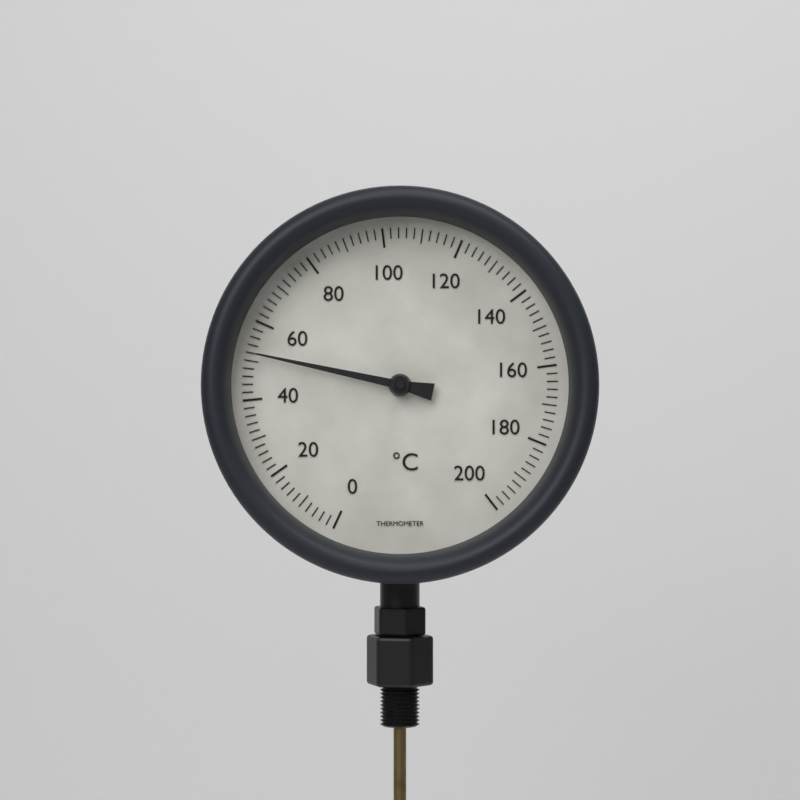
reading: 52 °C
